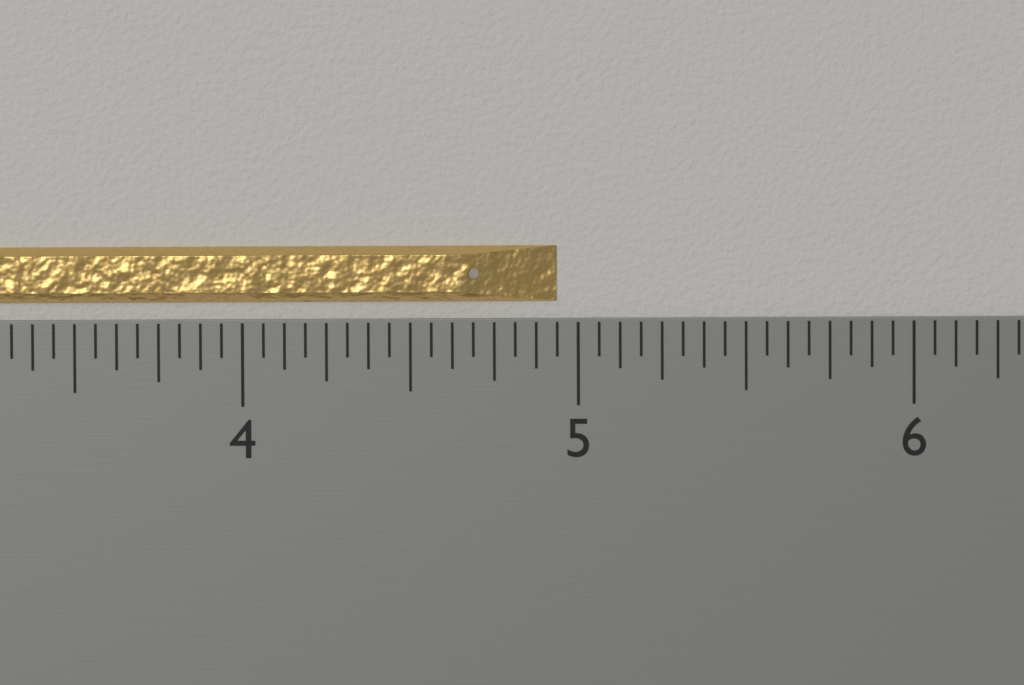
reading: 4.9375 inch
